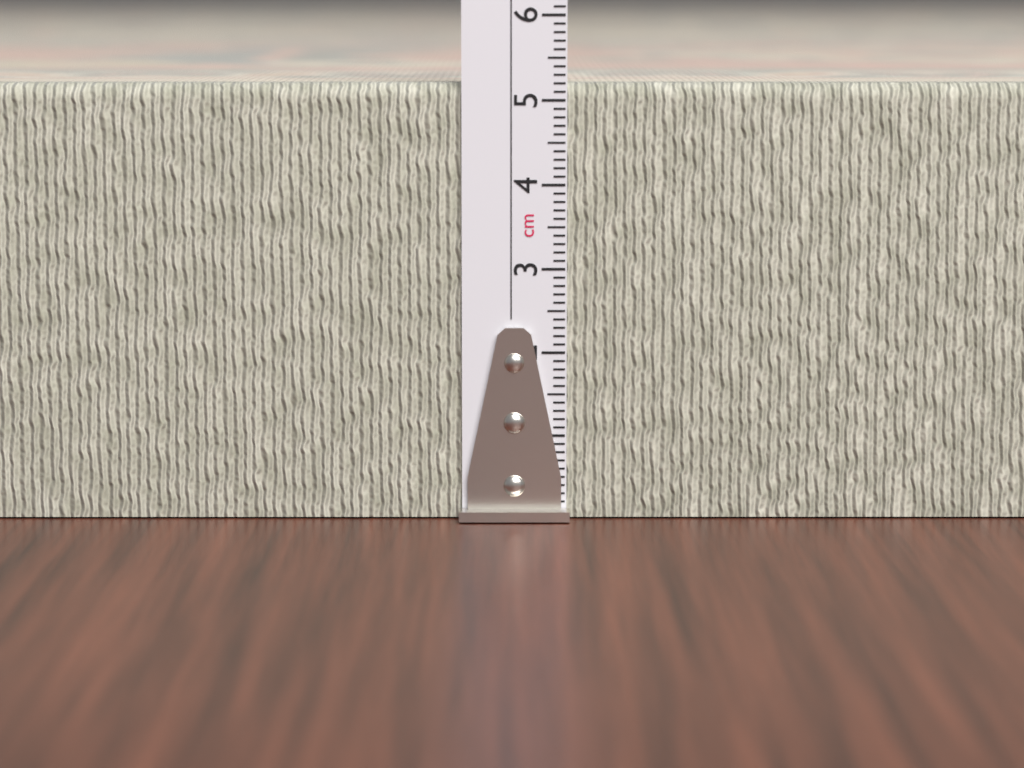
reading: 5.2 cm
